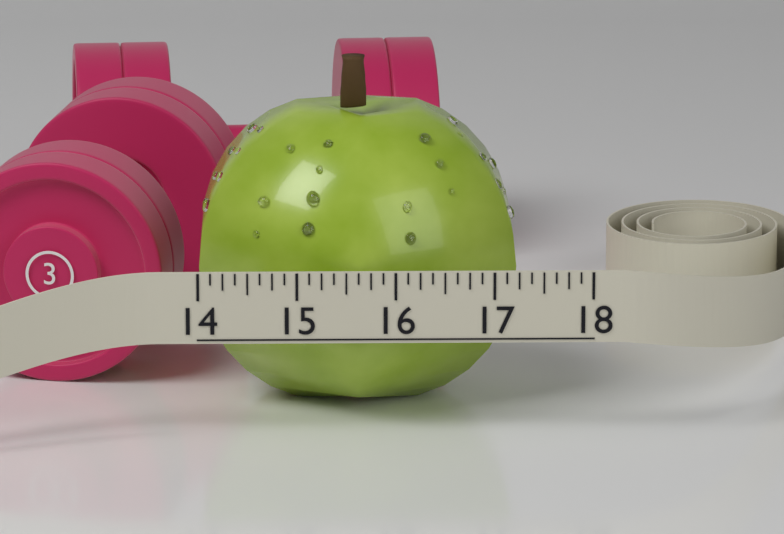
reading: 17.250 (no unit)
